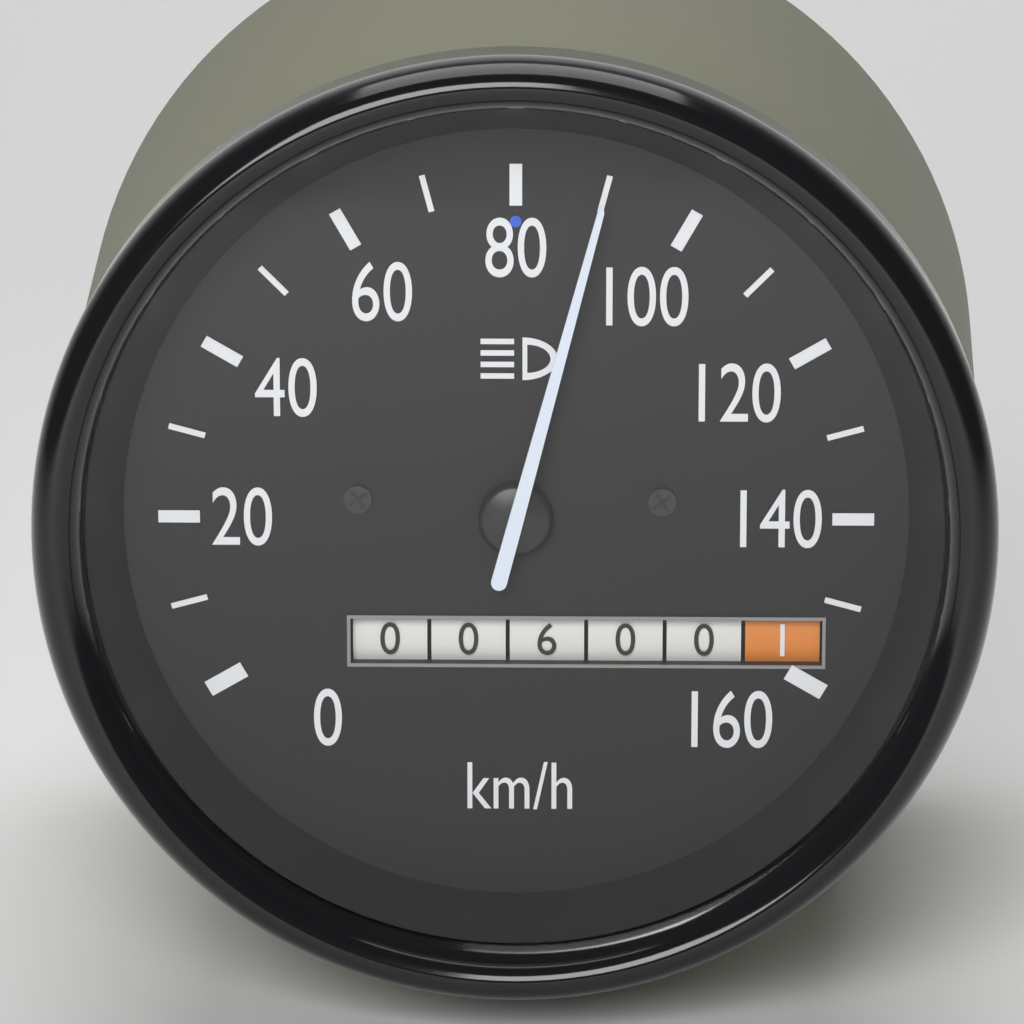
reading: 90 km/h
